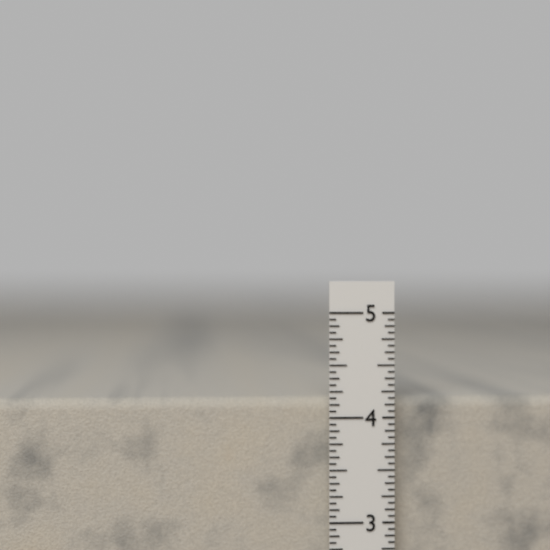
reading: 4.1875 in
